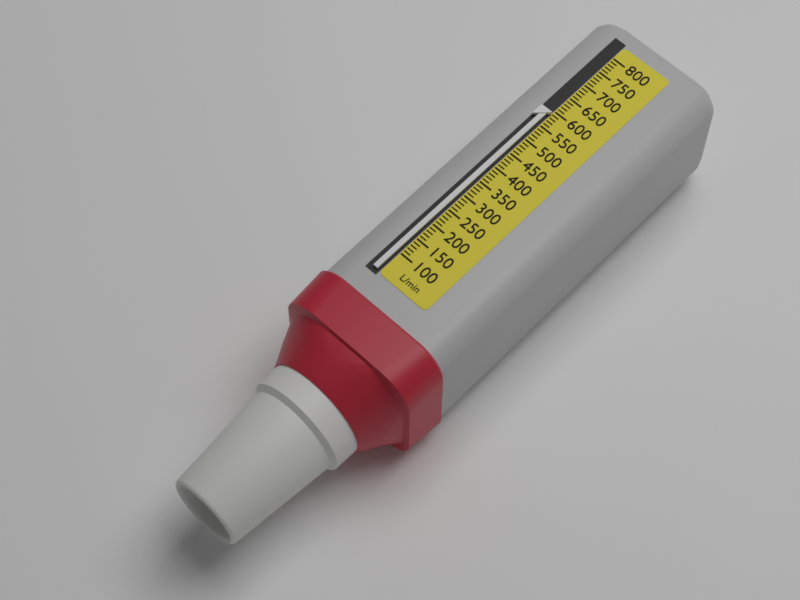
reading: 590 L/min
